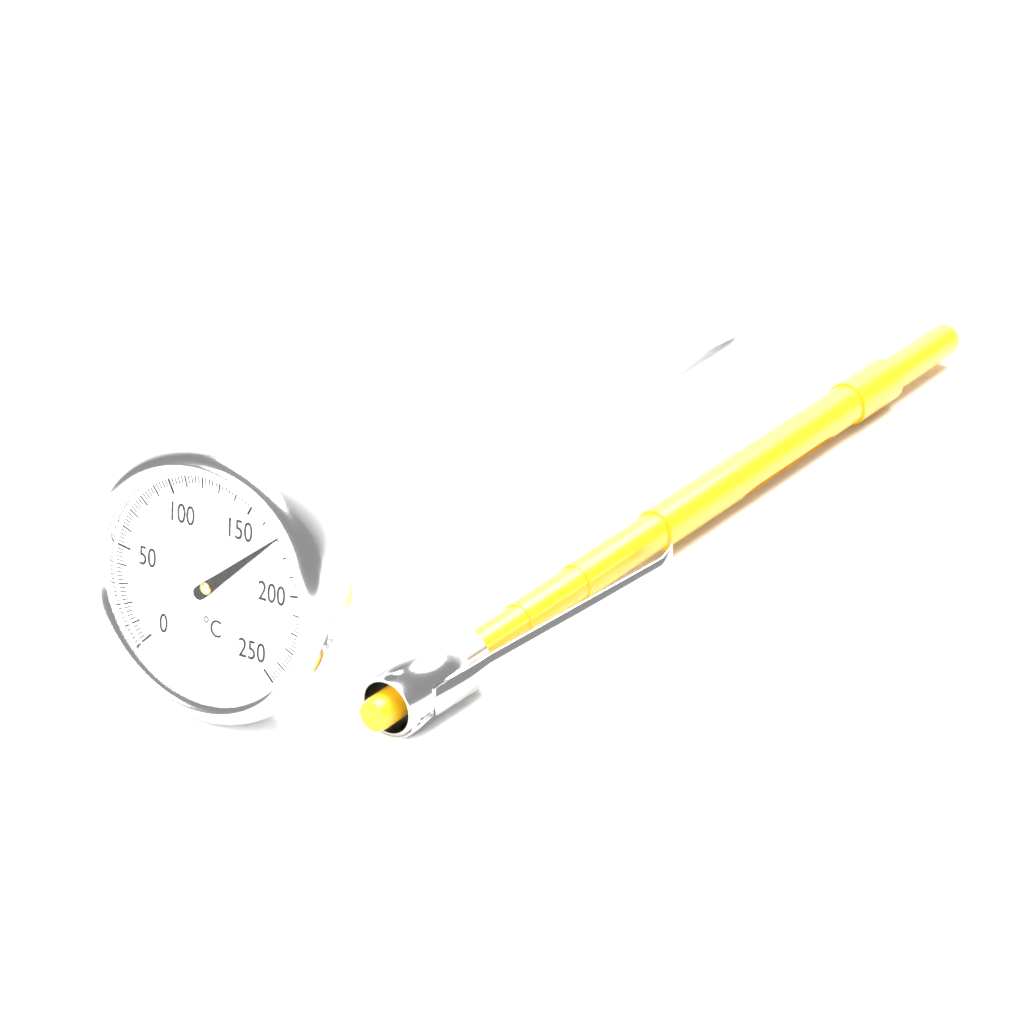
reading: 170 °C
